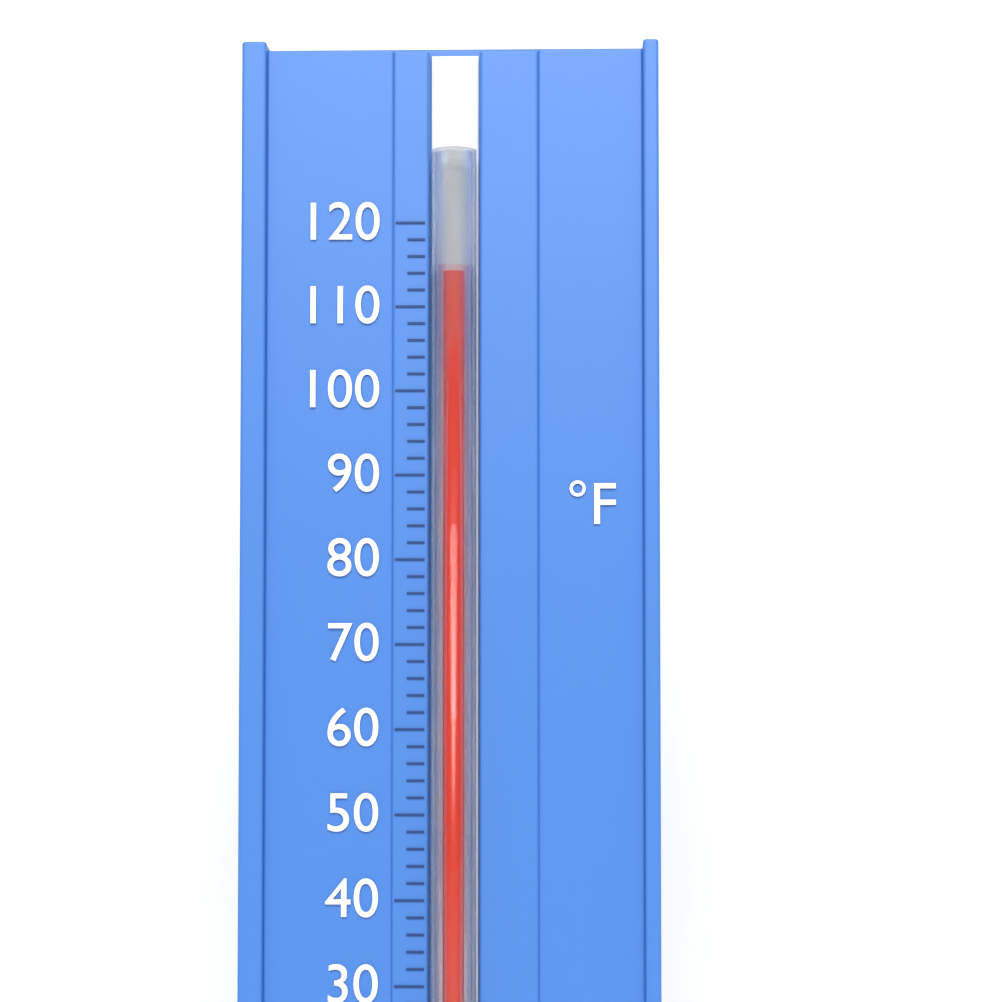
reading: 114 °F
